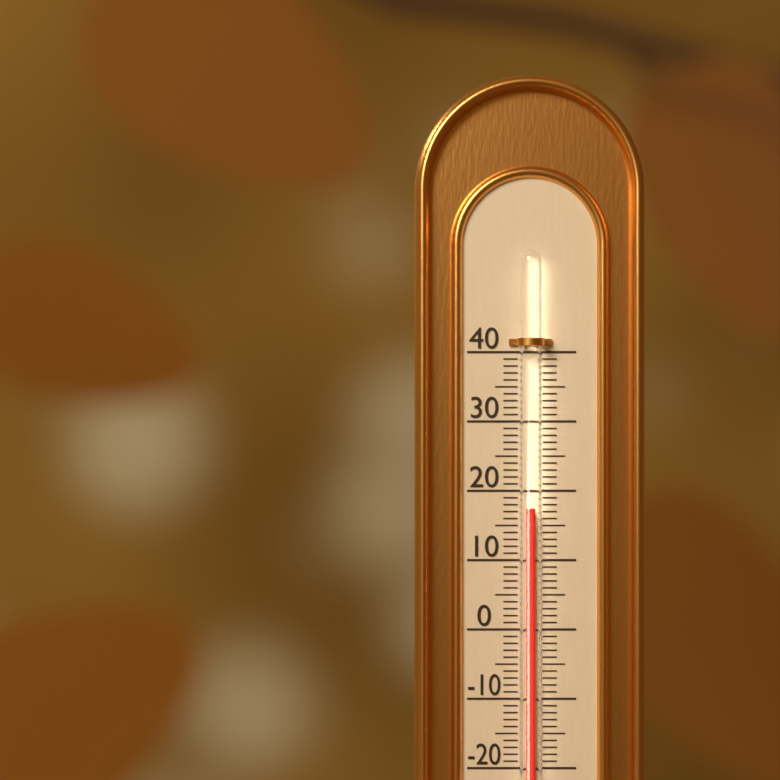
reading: 17.5 (no unit)
